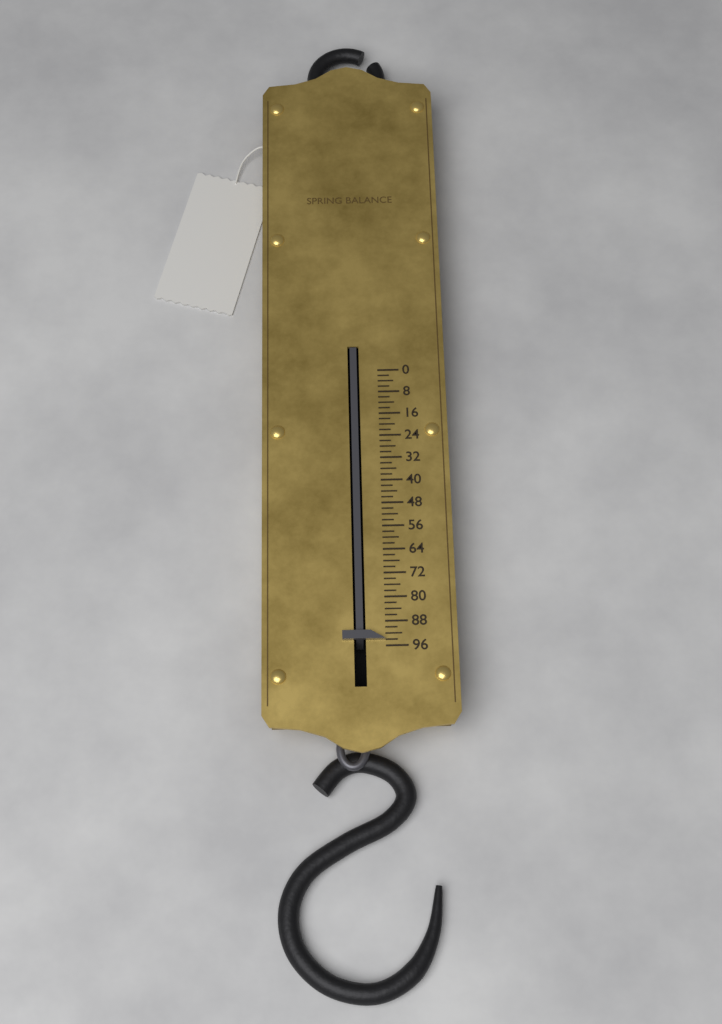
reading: 94 (no unit)
